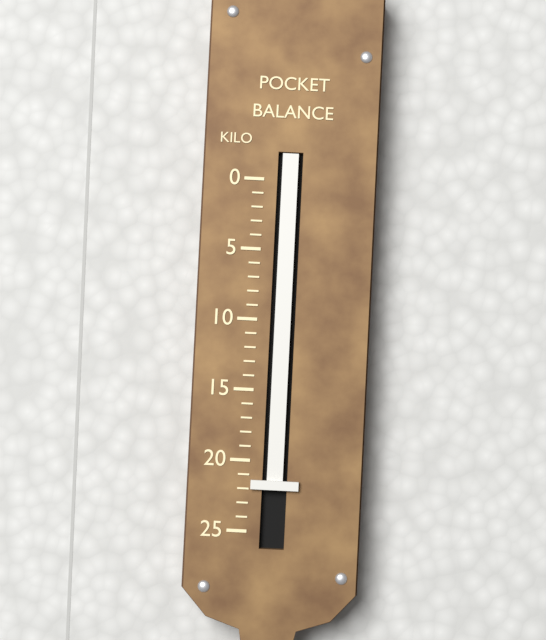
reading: 22 kg
